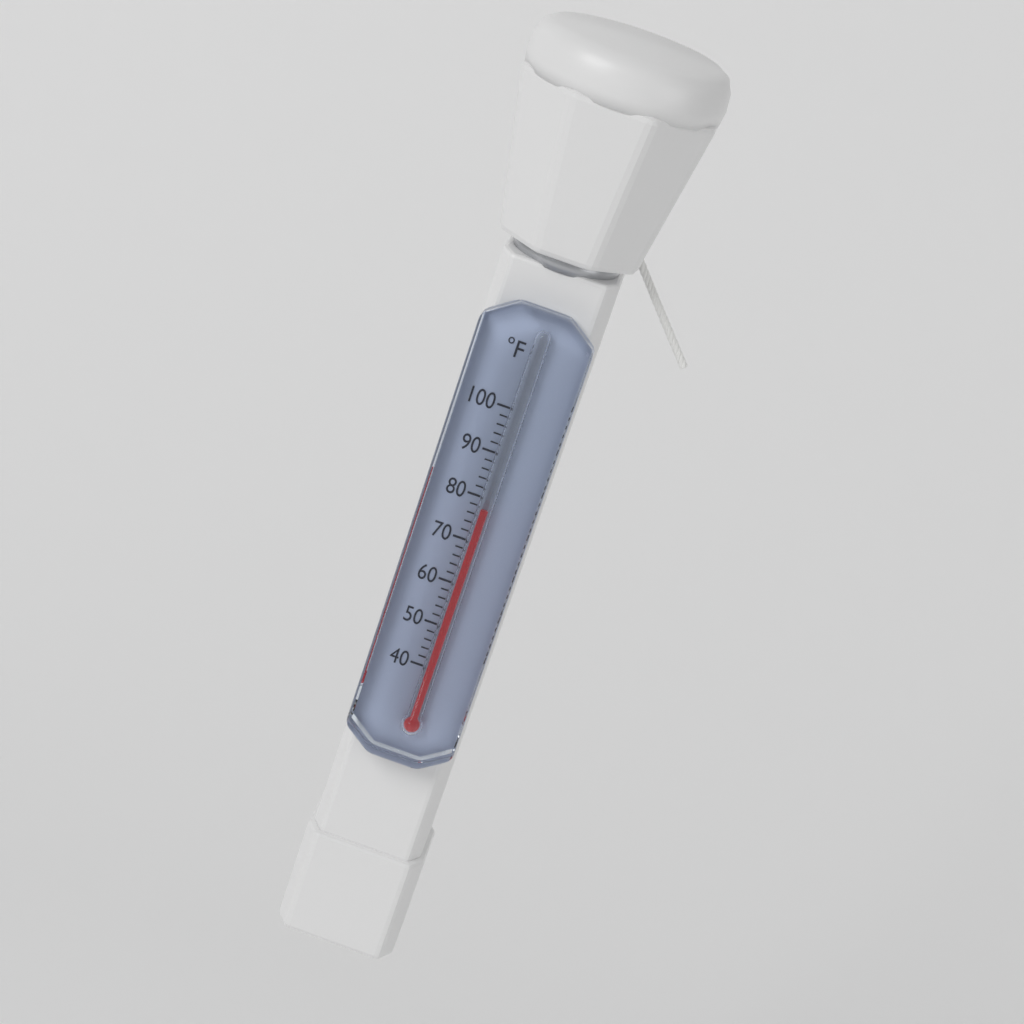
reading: 78 °F
